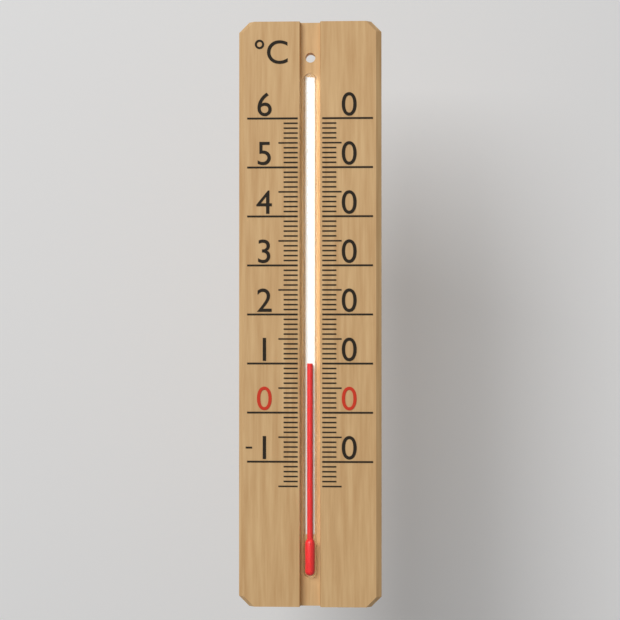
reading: 10 °C
